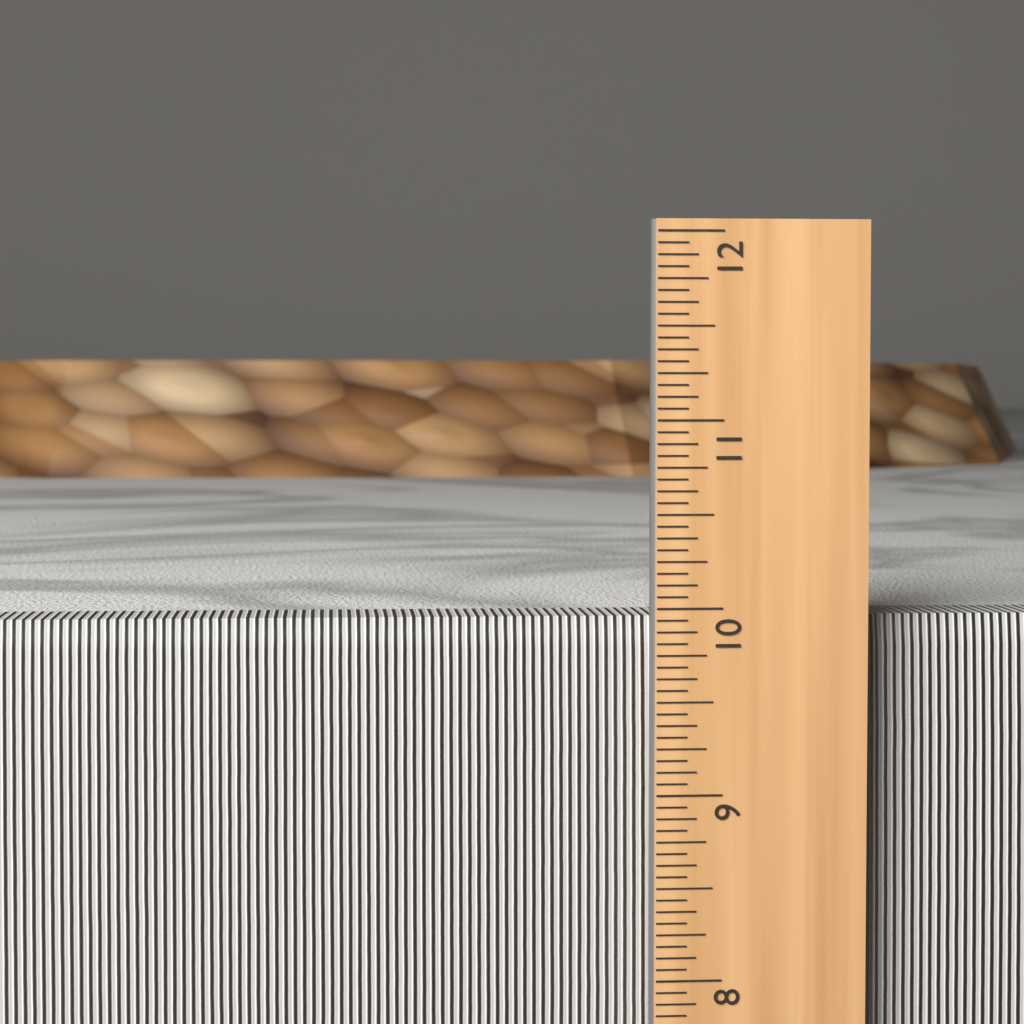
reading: 9.9375 in
